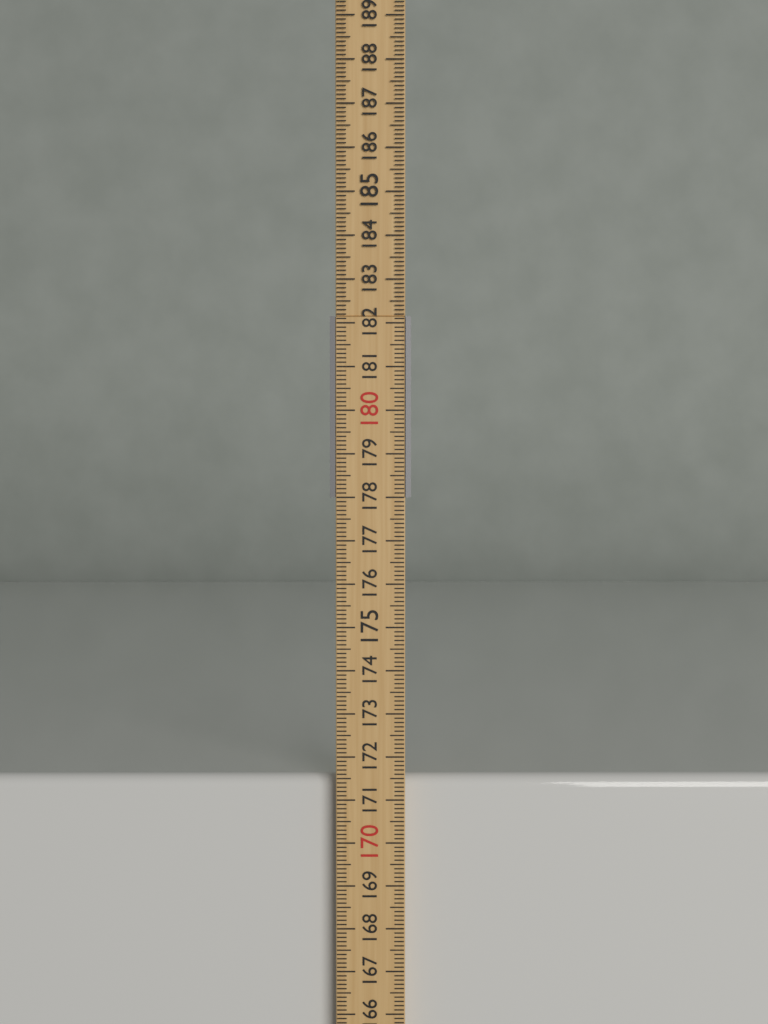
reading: 171.5 cm
